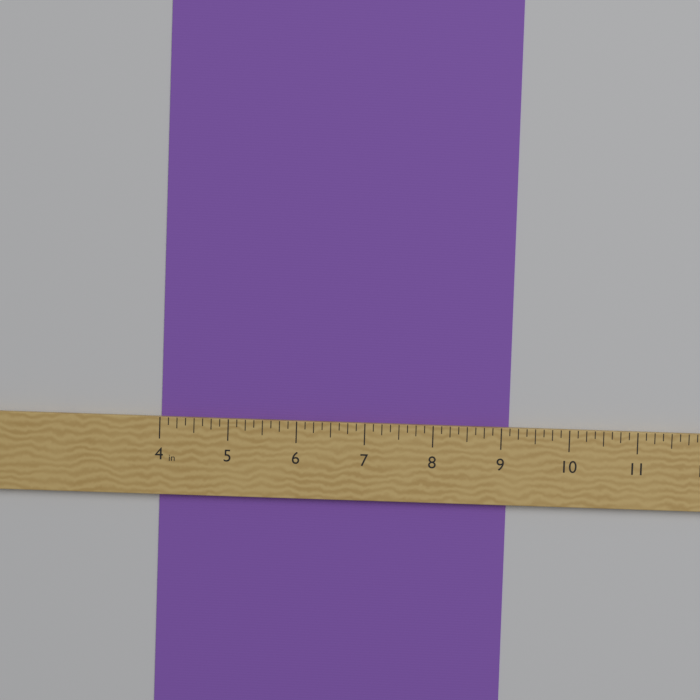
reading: 9.125 in
